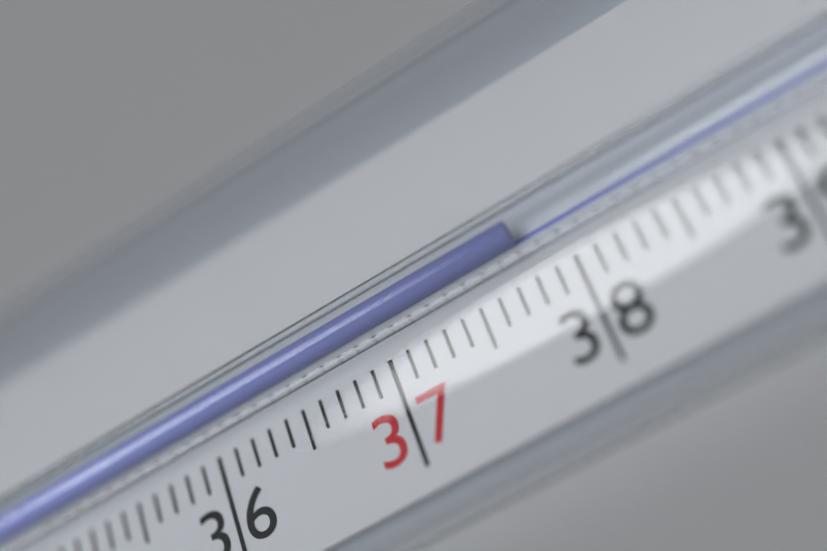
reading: 37.8 °C
